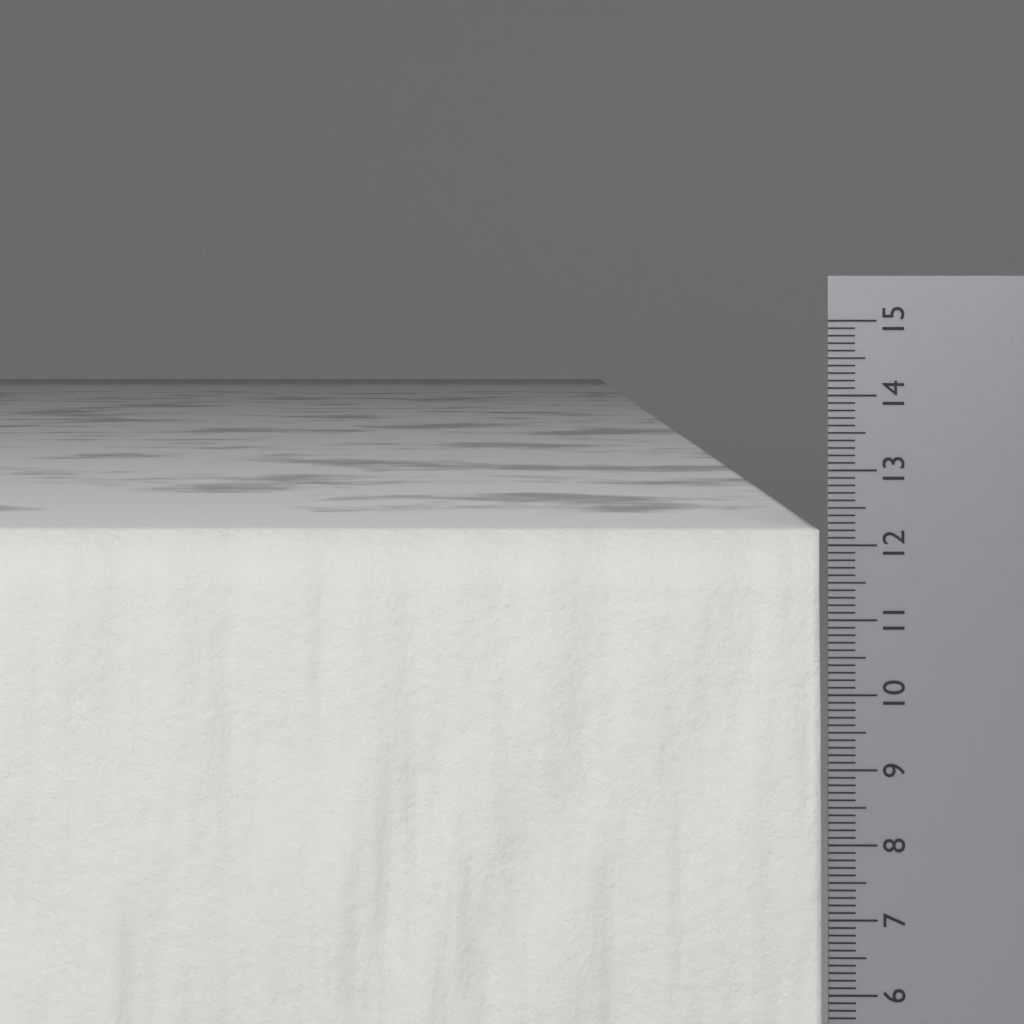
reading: 12.2 cm
